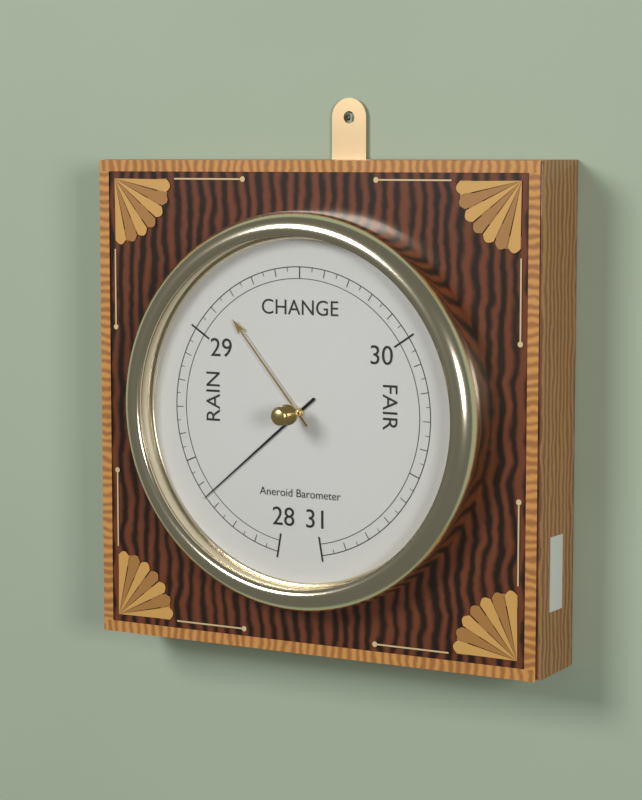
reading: 28.35 inHg
